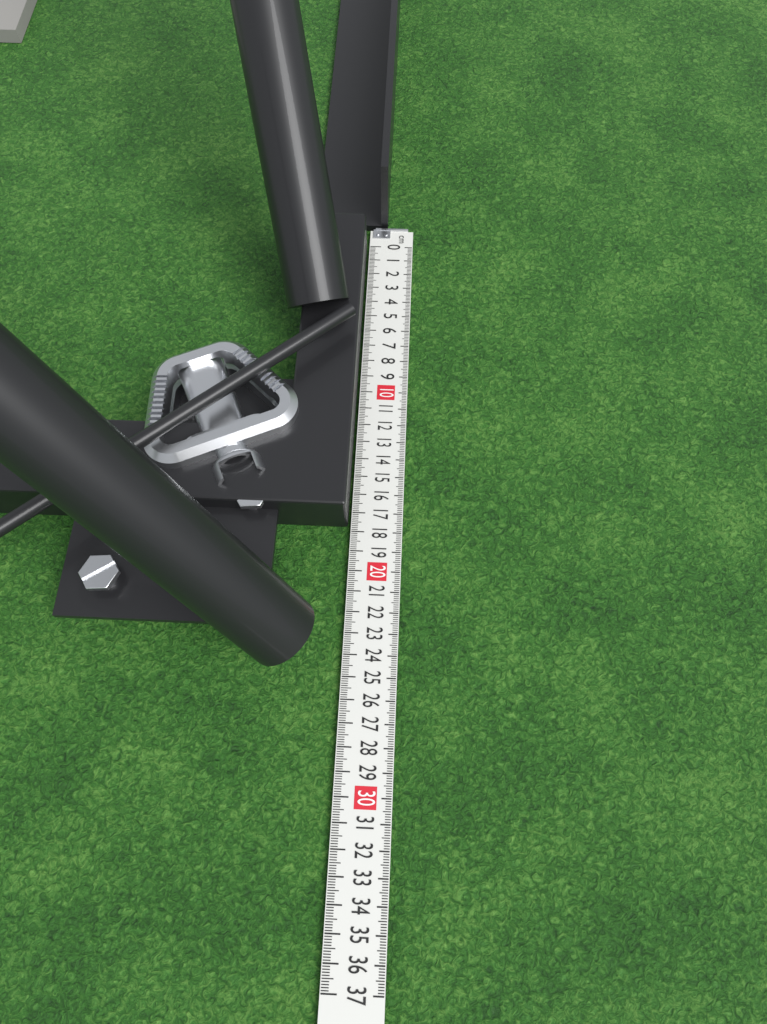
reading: 17.7 cm
